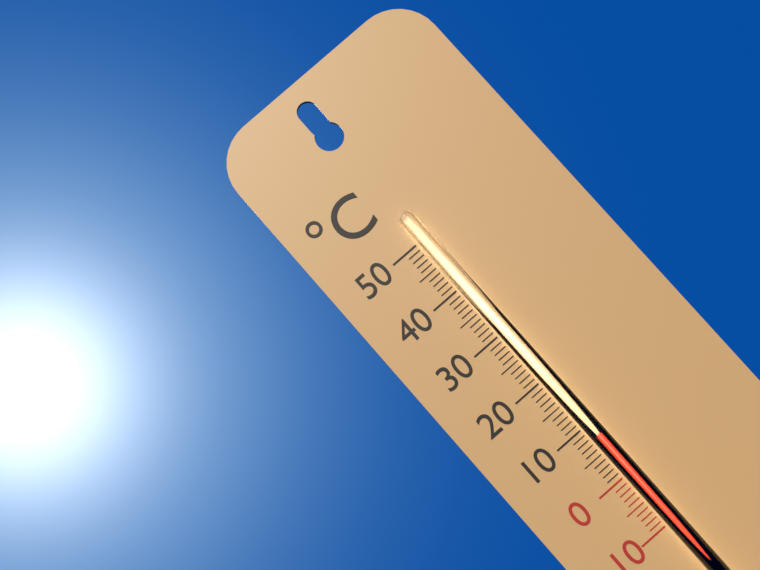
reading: 8 °C
